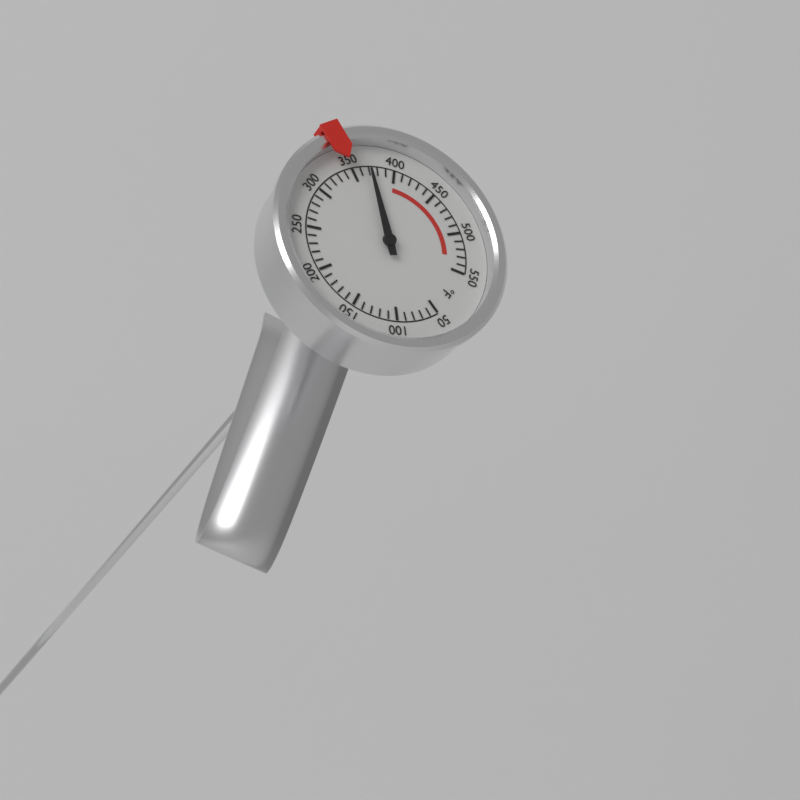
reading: 370 °F
